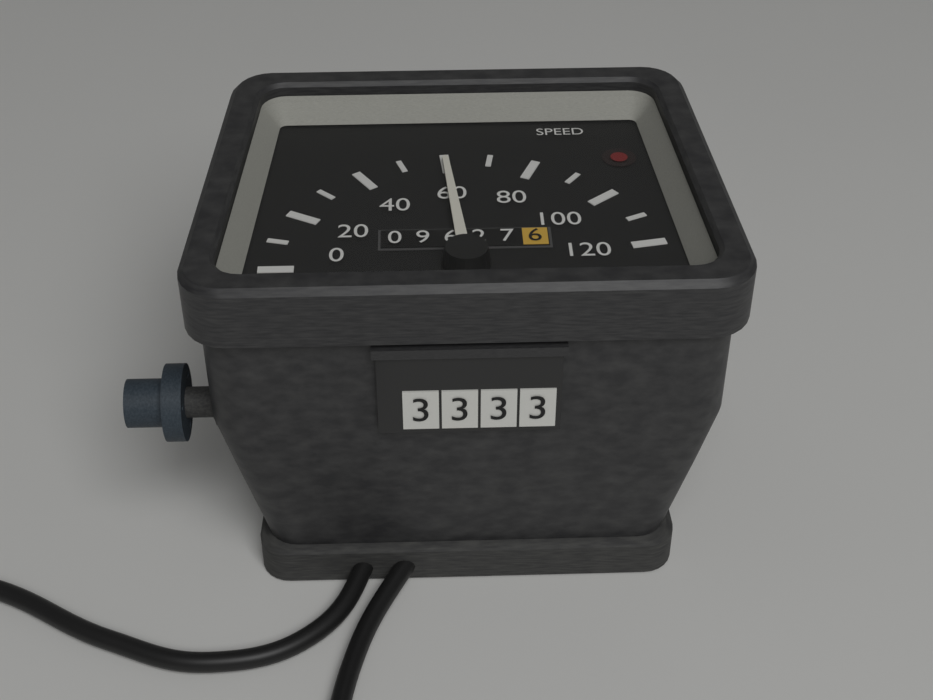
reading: 60 (no unit)
